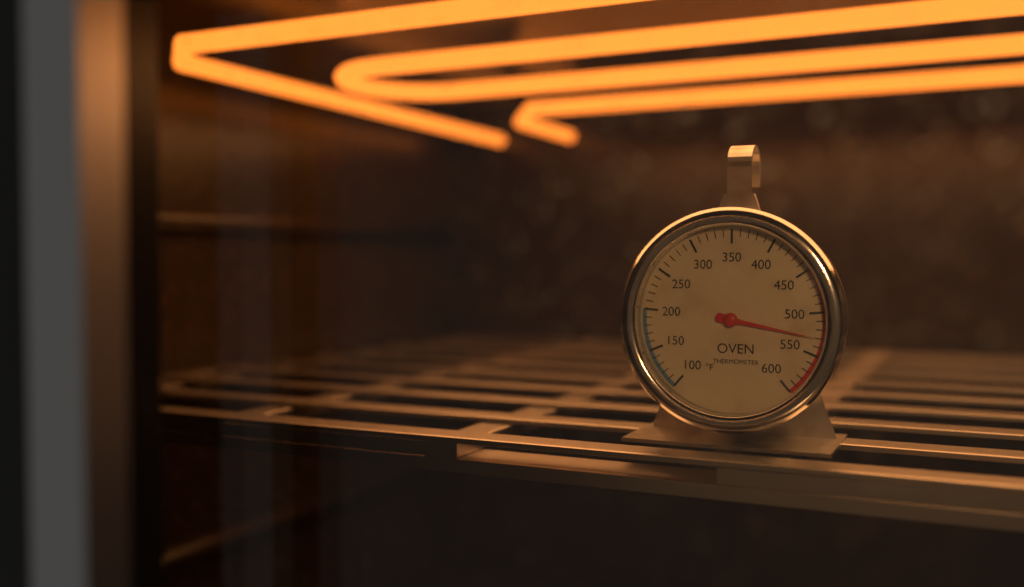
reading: 530 °F
